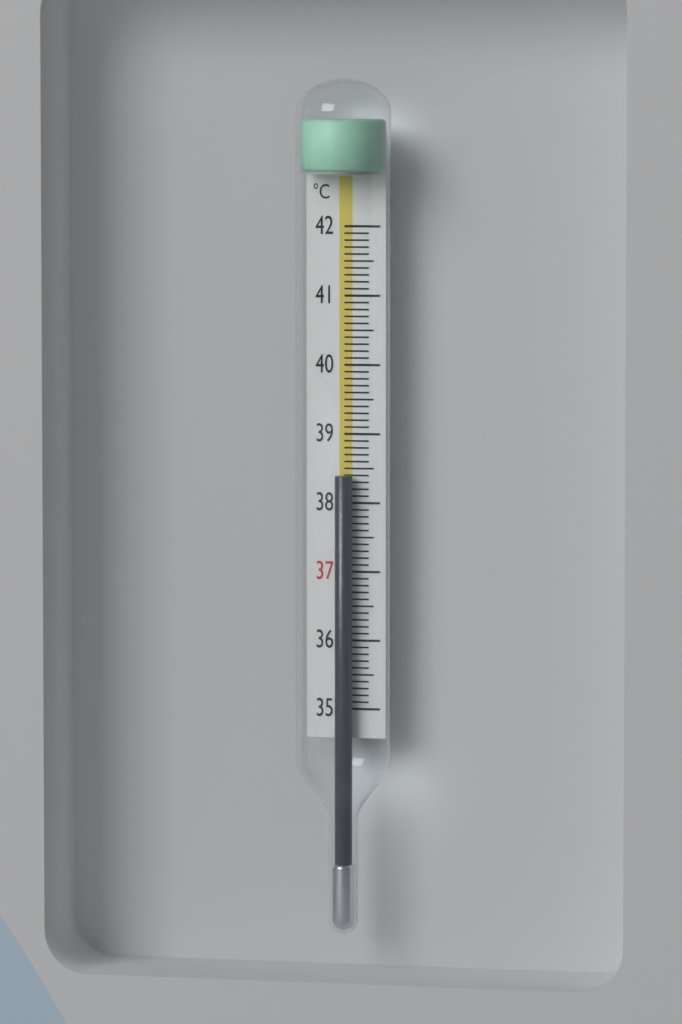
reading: 38.4 °C
